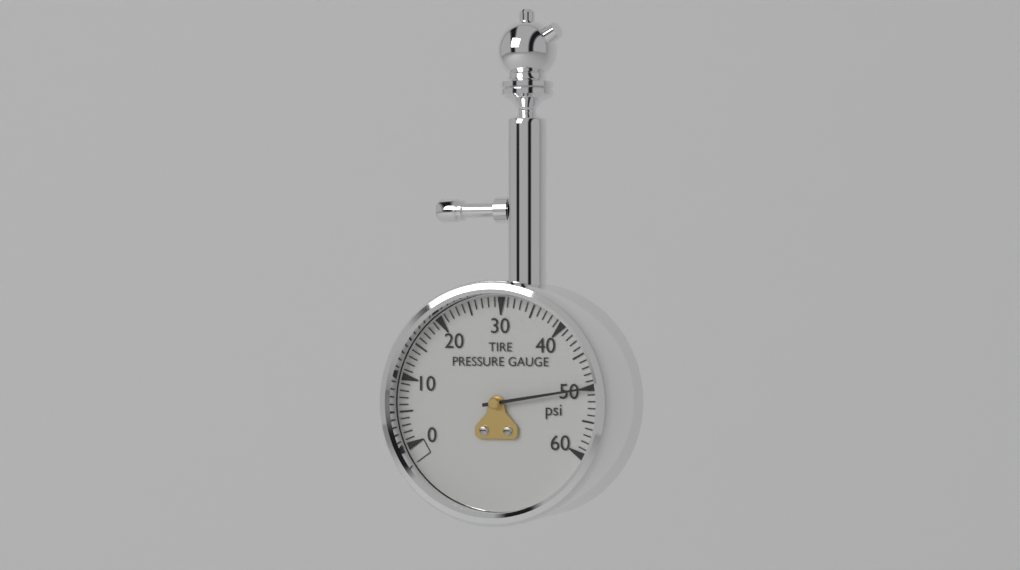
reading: 50 psi
